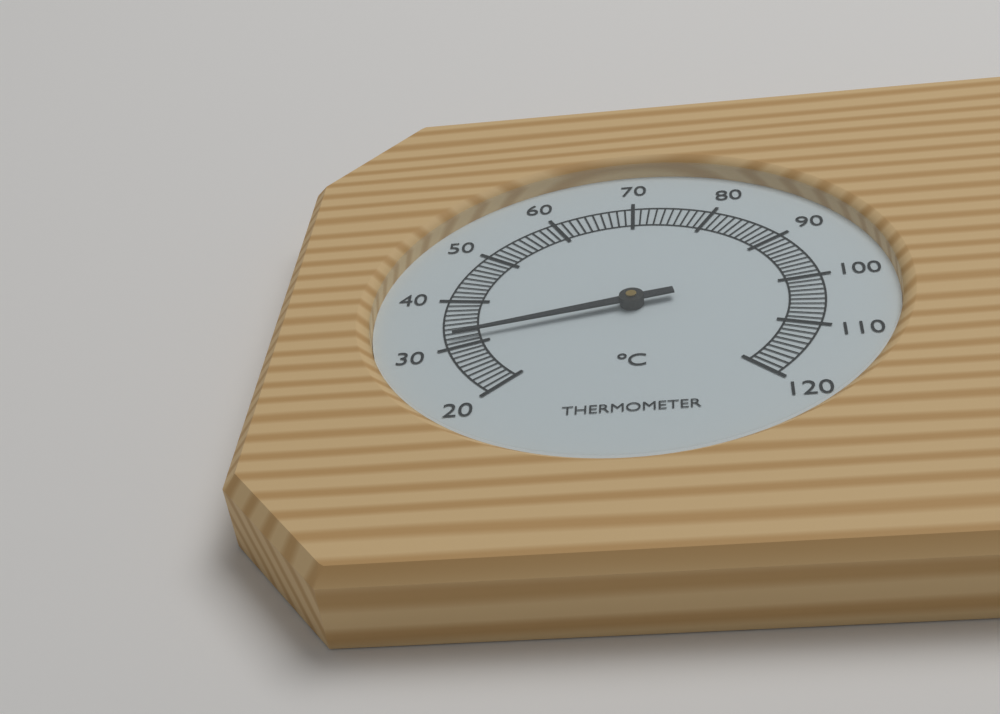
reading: 32 °C
